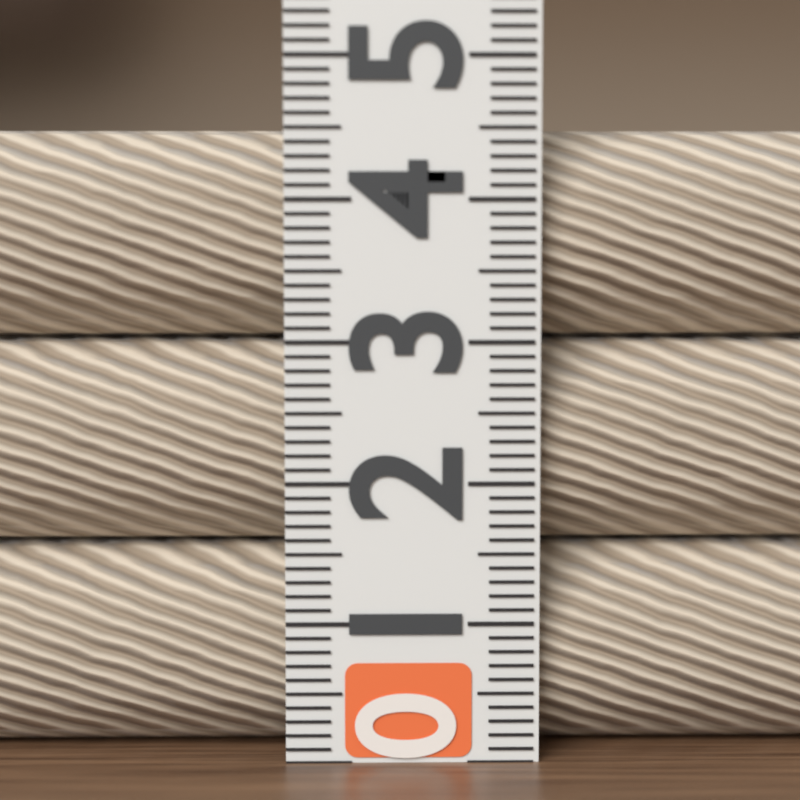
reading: 4.5 (no unit)
